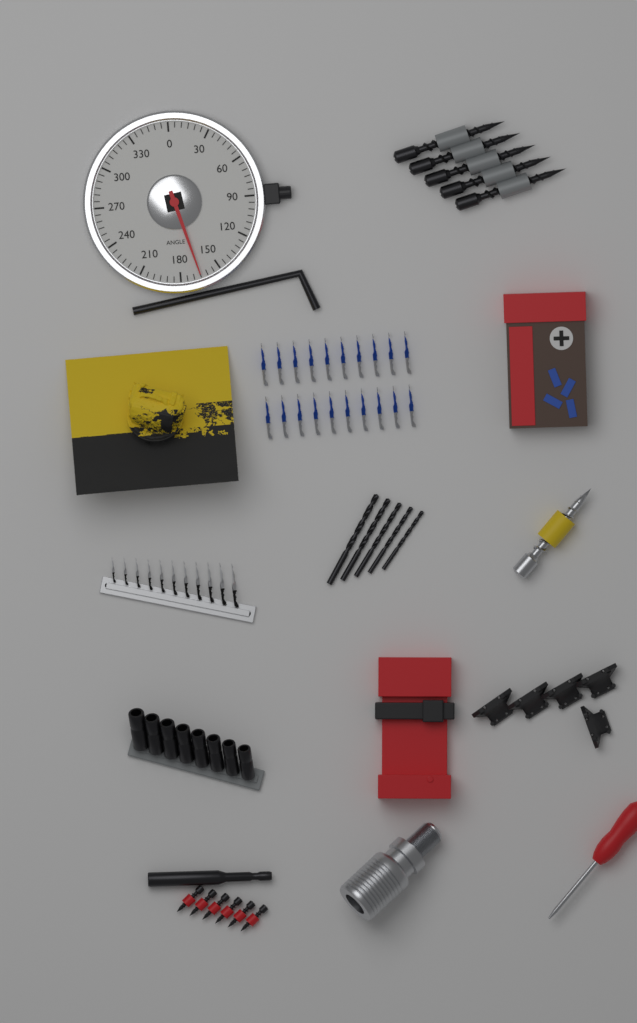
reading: 165 °
